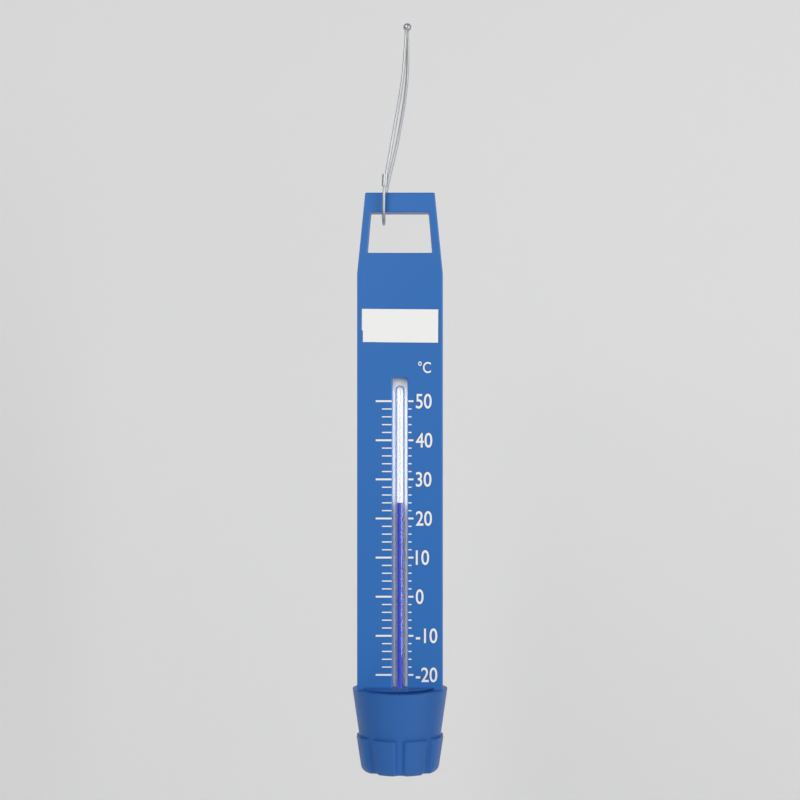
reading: 24 °C
